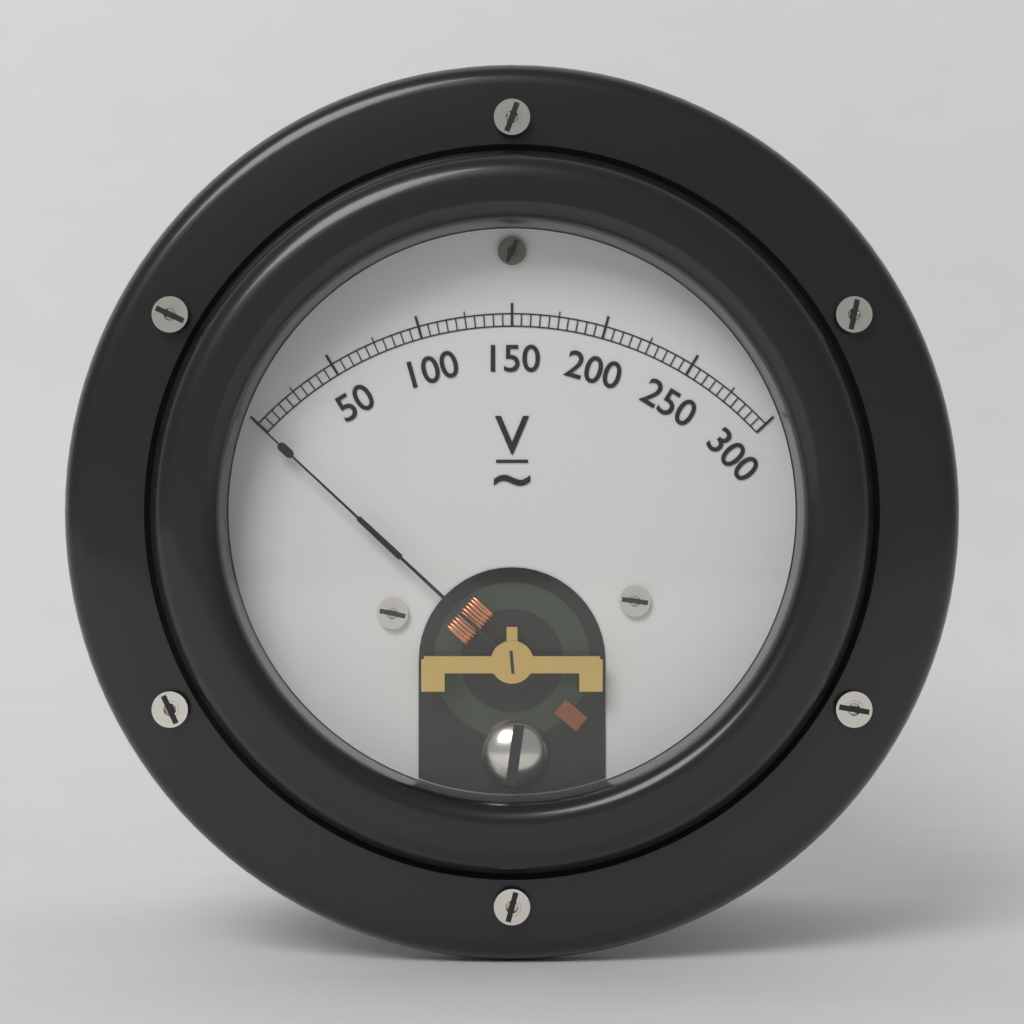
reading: 0 V
